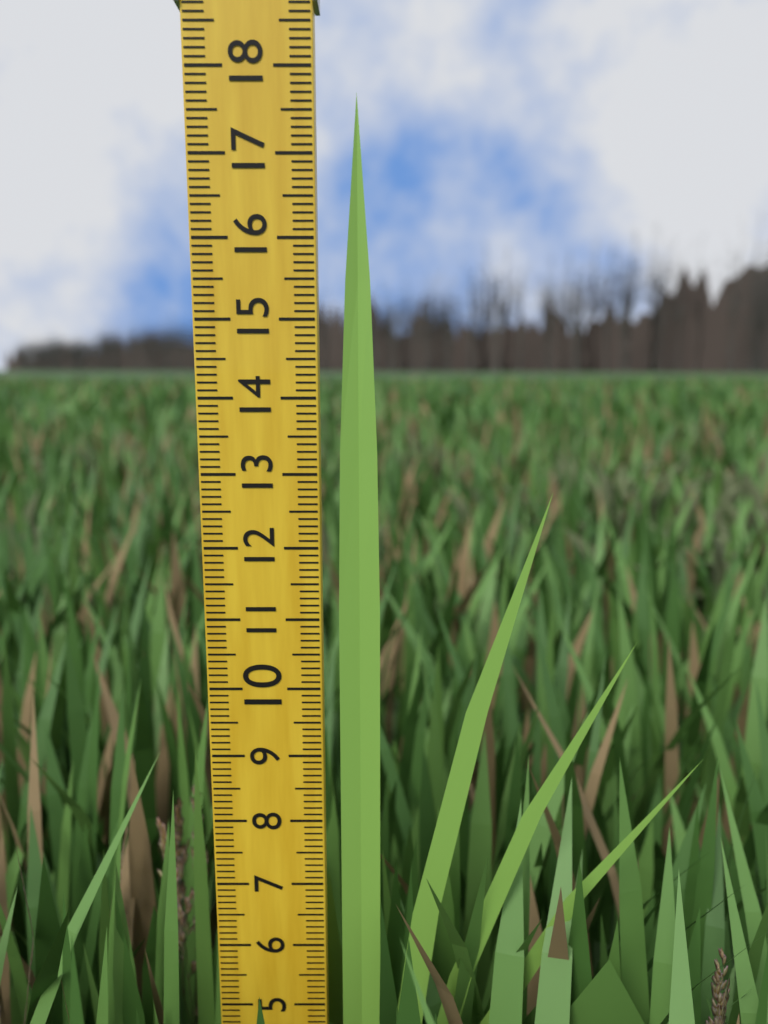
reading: 17.7 (no unit)
